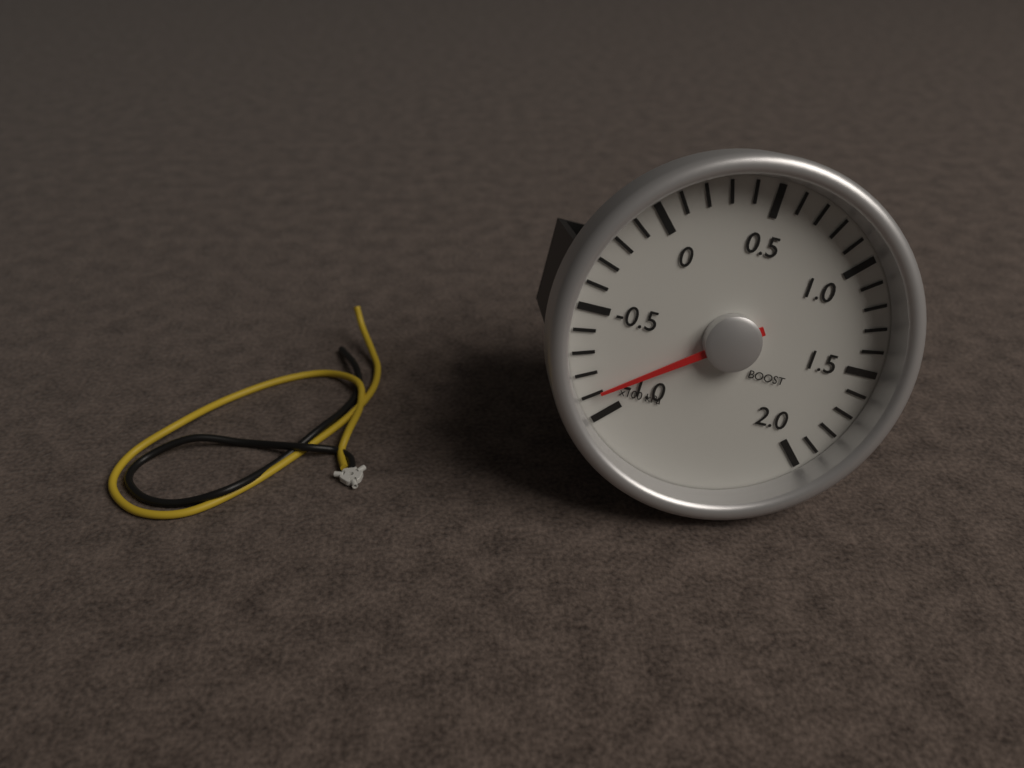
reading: -90 kPa
